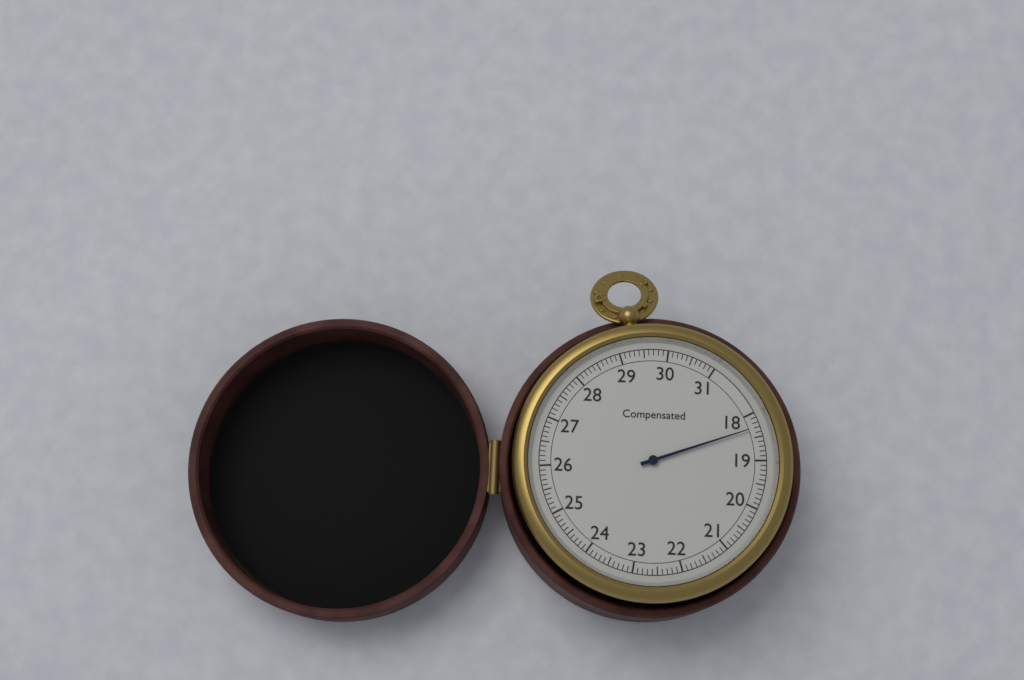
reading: 18.3 (no unit)
